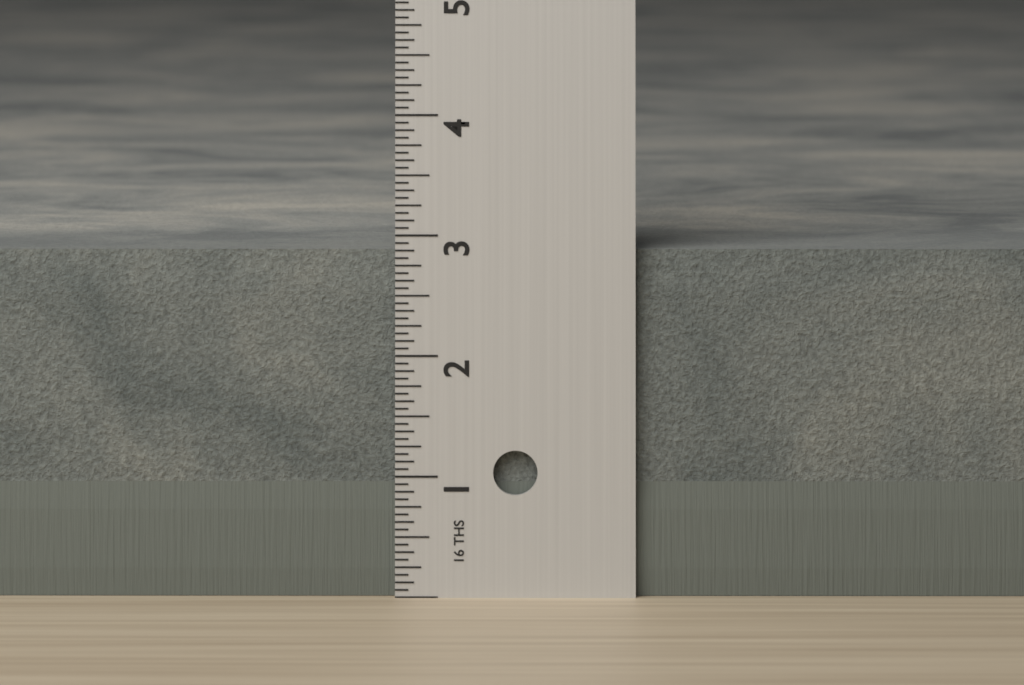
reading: 2.8750 in
